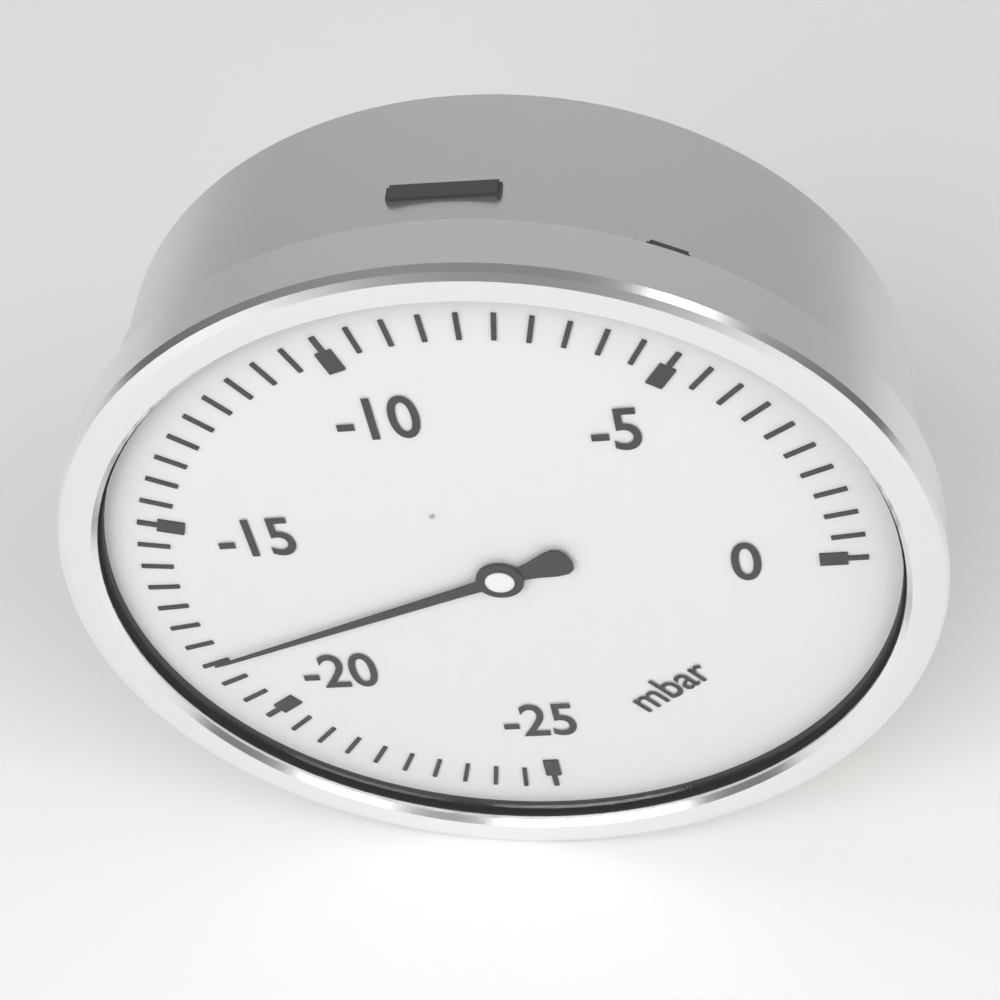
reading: -18.5 mbar
